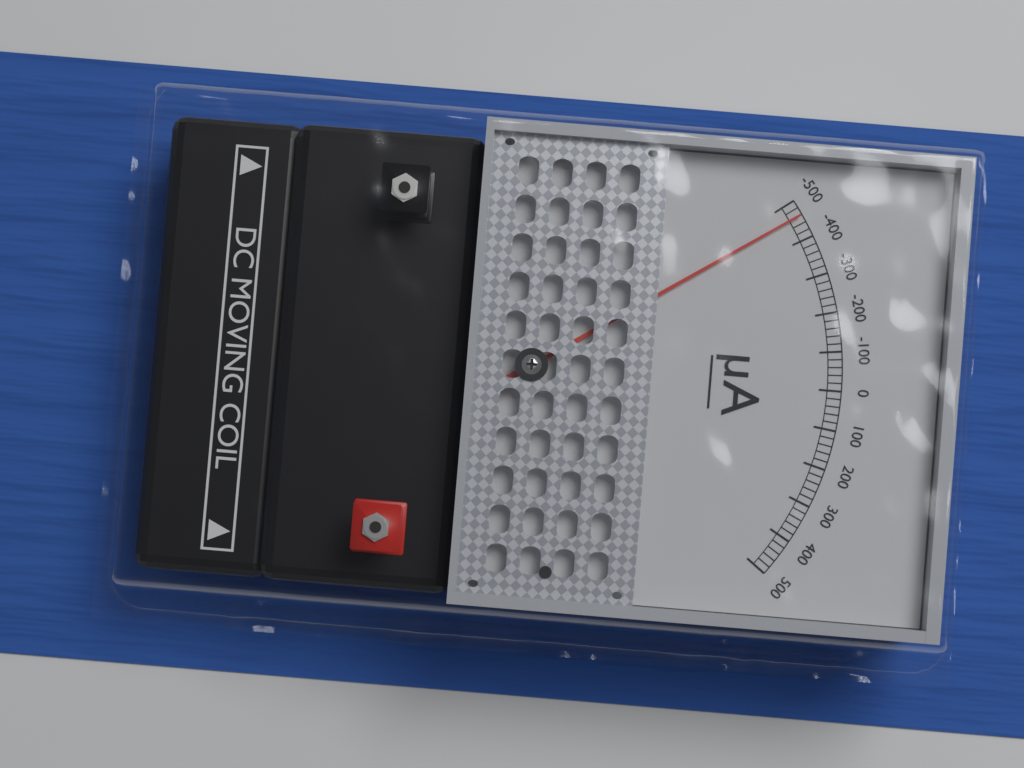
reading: -460 µA
